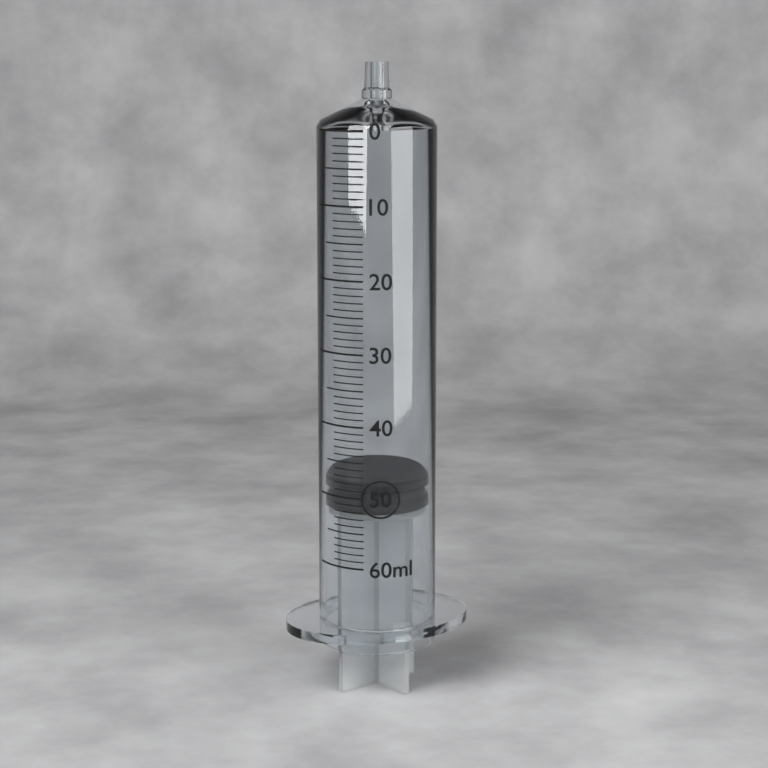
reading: 48 ml
